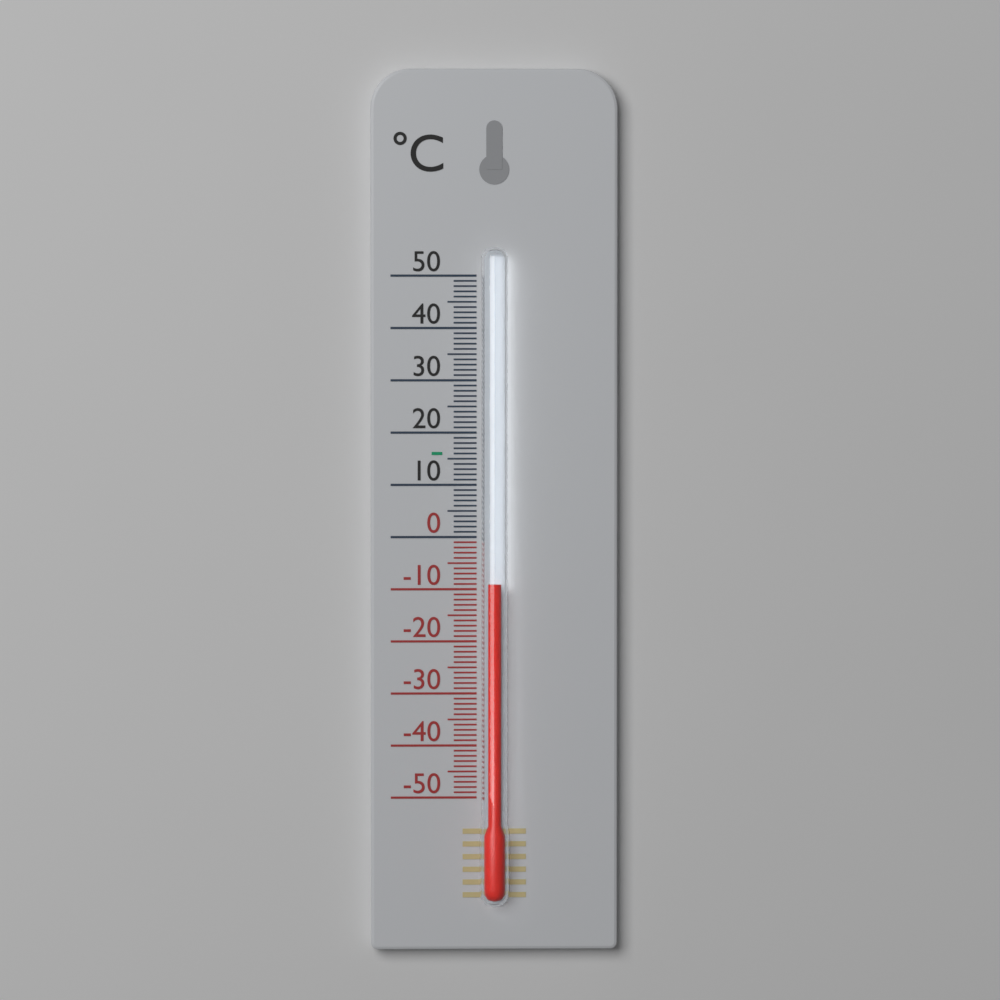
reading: -9 °C
